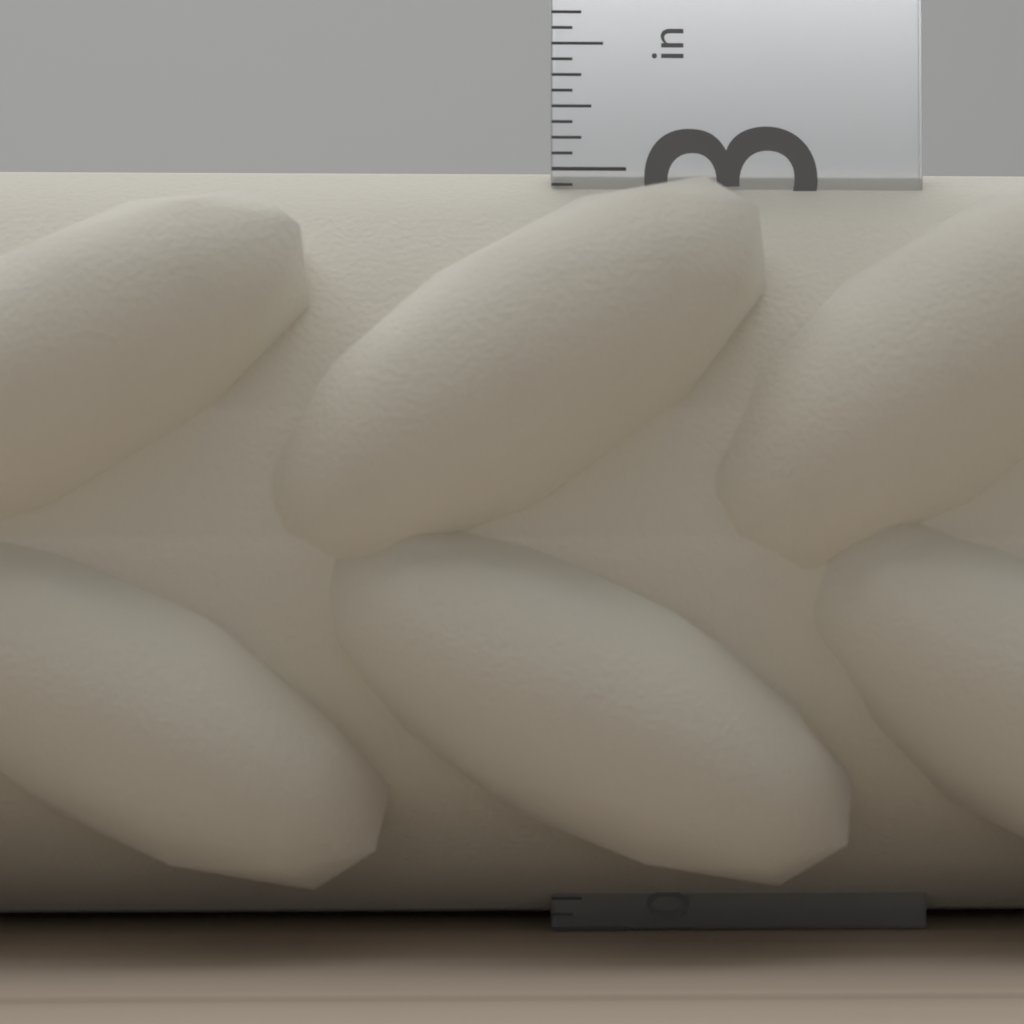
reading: 3.0625 in
